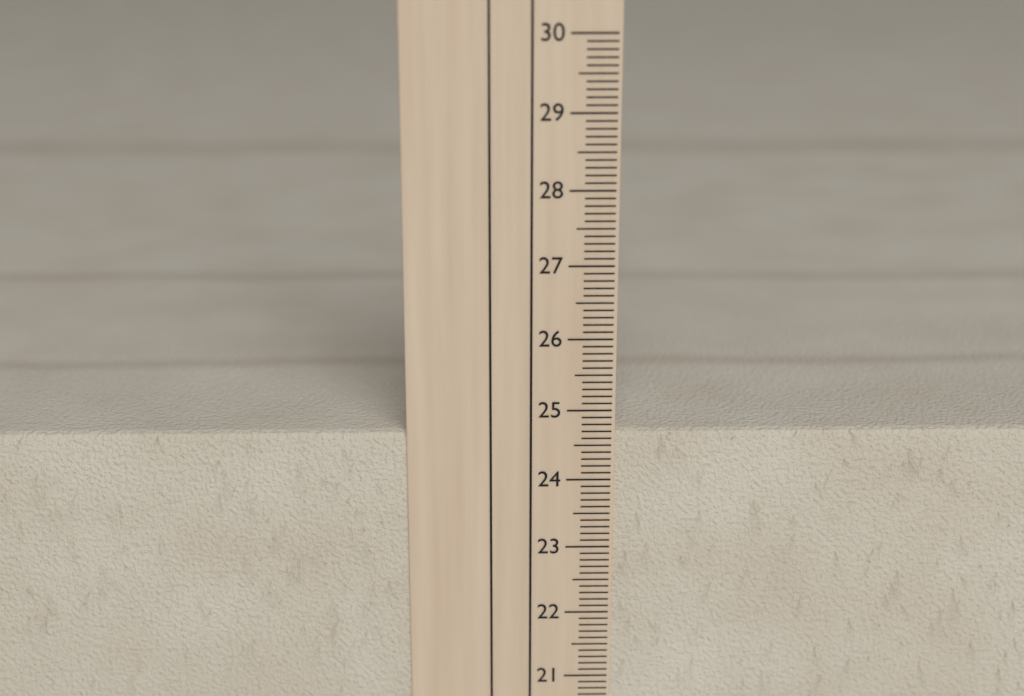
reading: 24.7 cm
